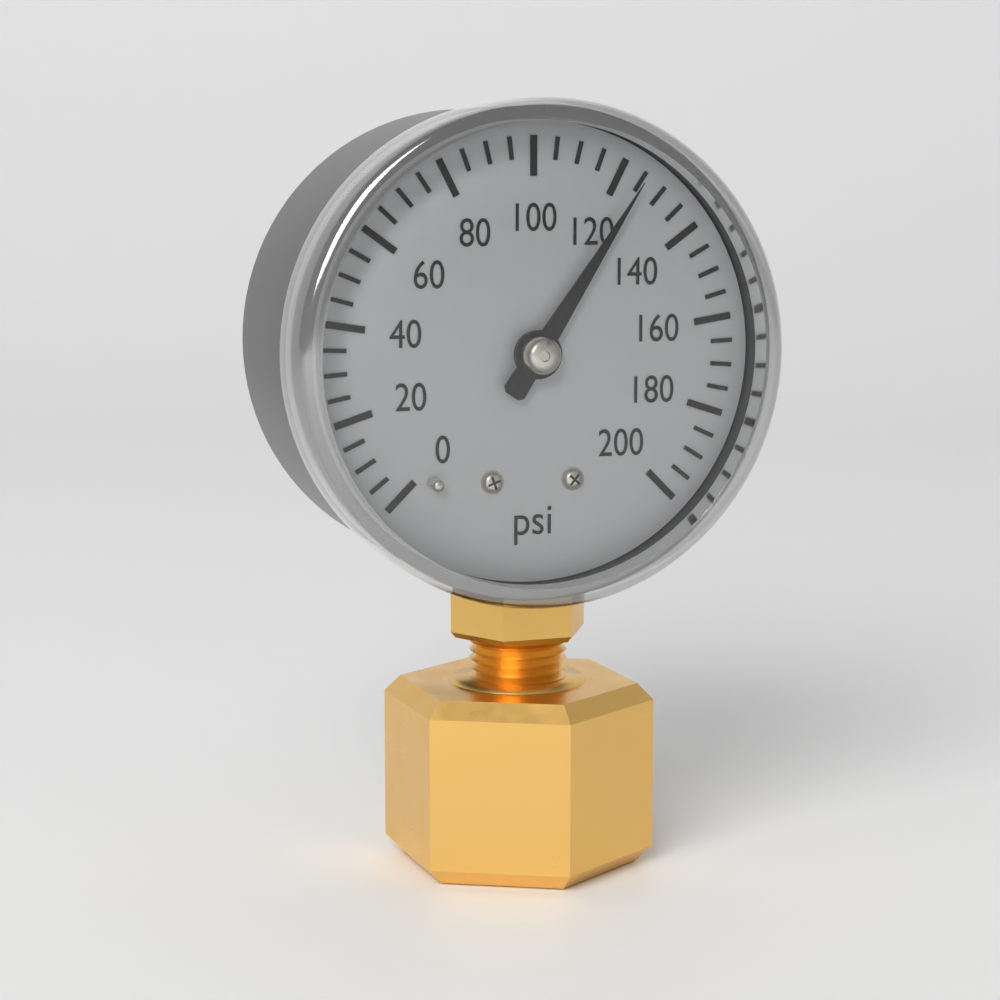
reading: 125 psi
